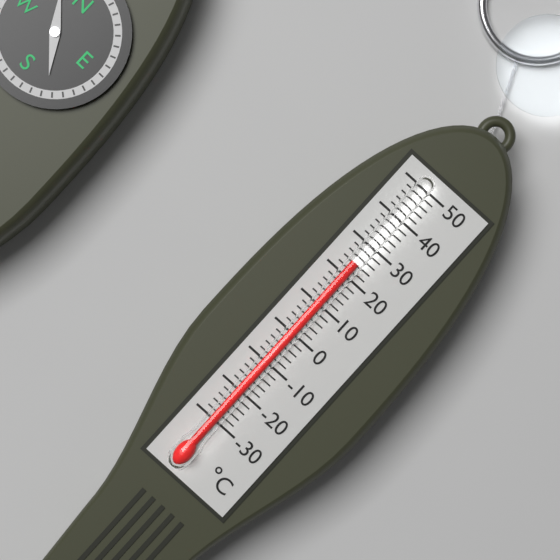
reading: 24 °C
